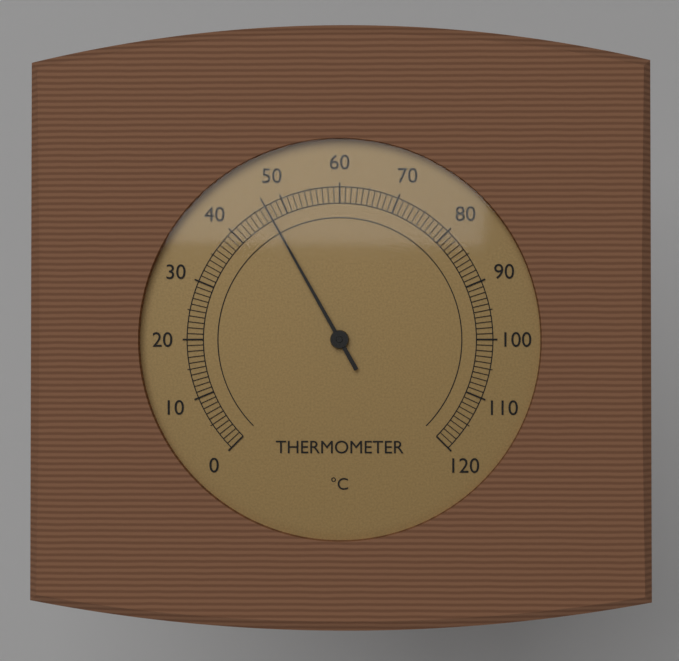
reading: 47 °C
